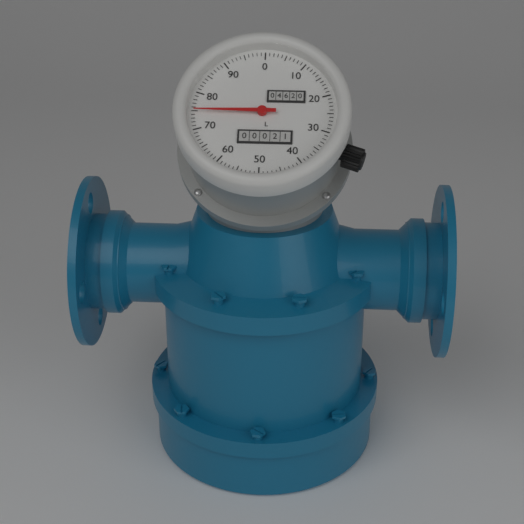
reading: 75 L
